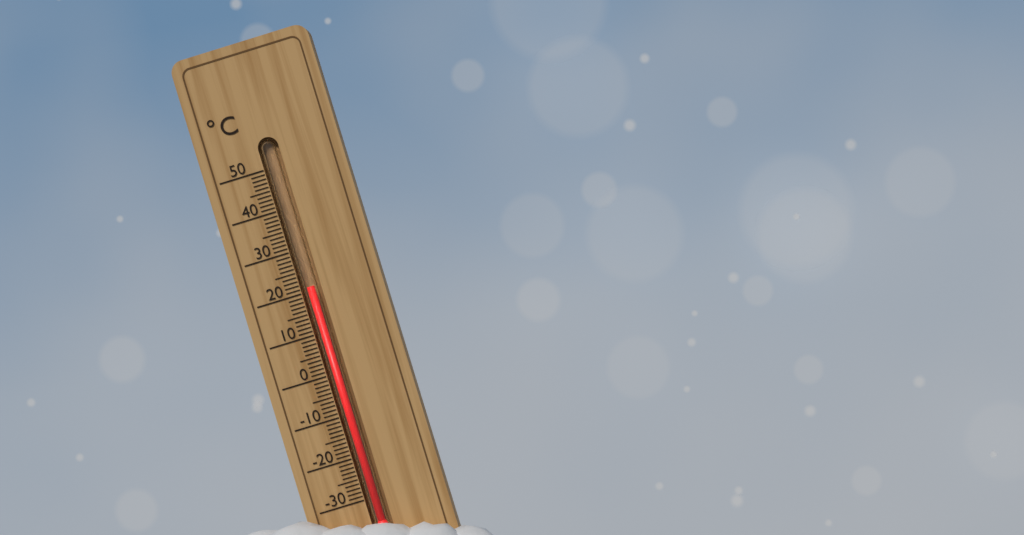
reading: 21 °C
